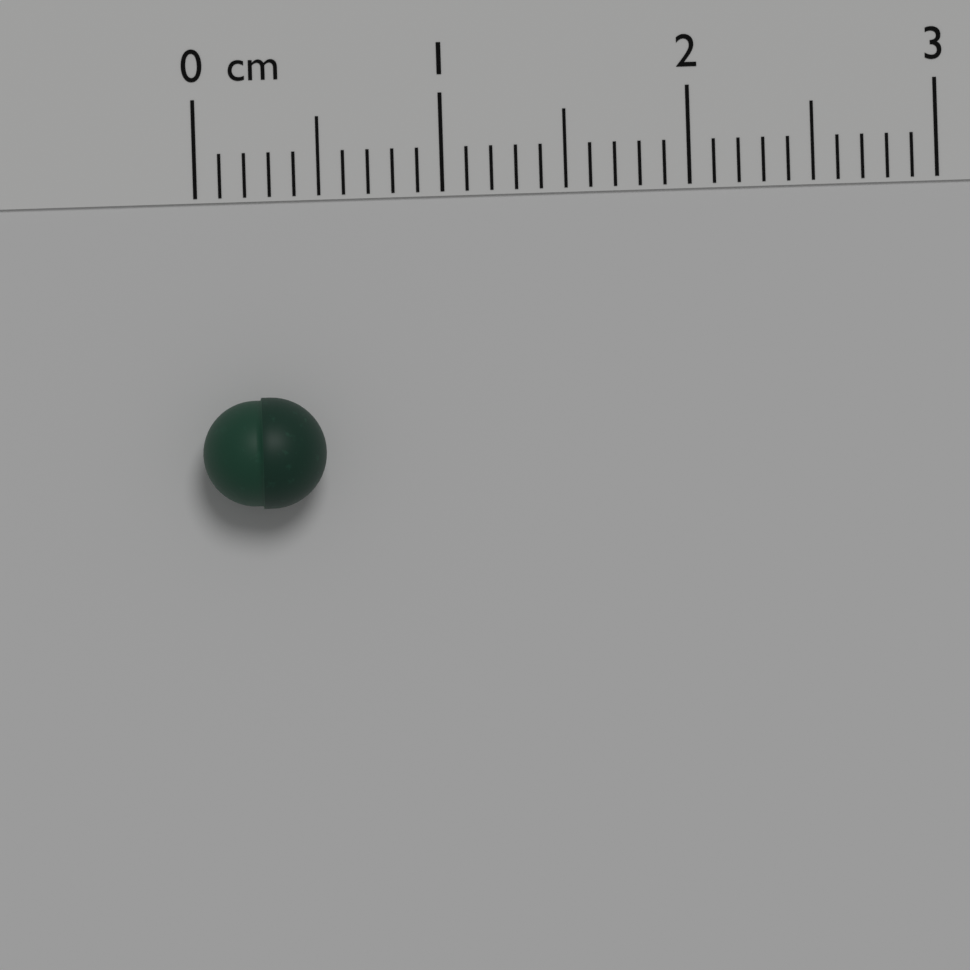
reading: 0.5 cm
